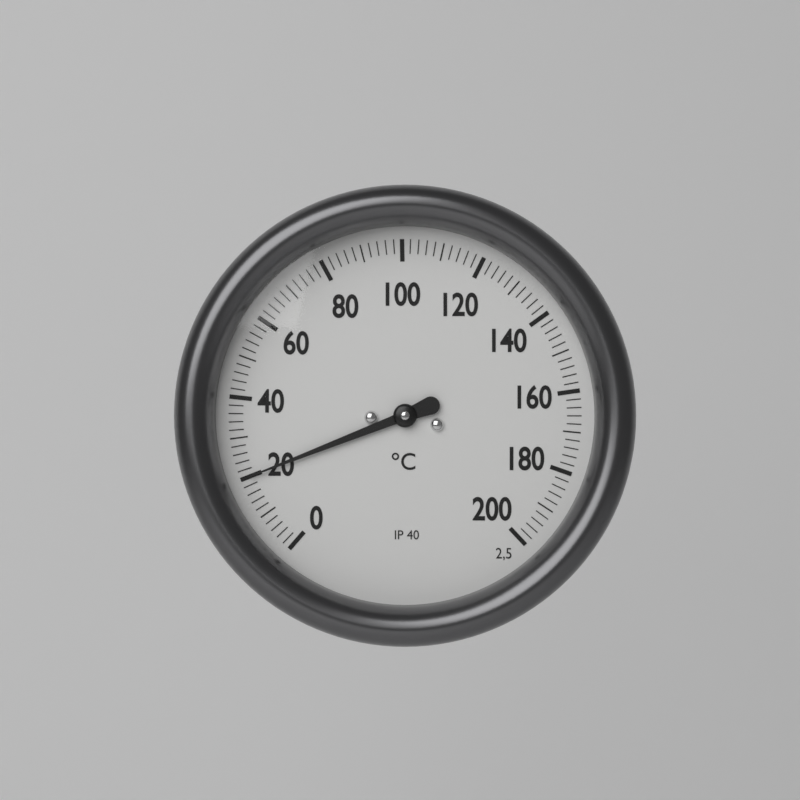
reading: 20 °C
